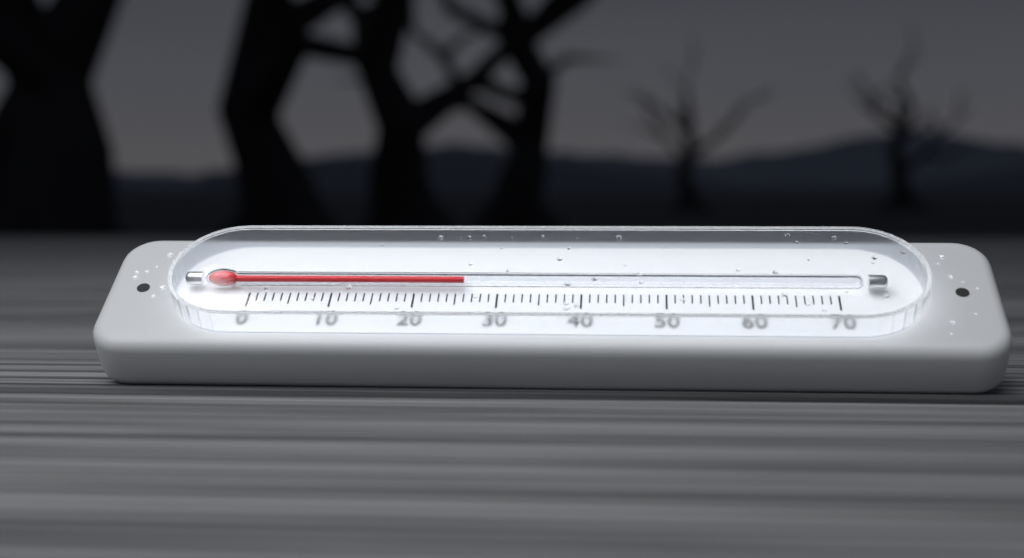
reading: 26 (no unit)
